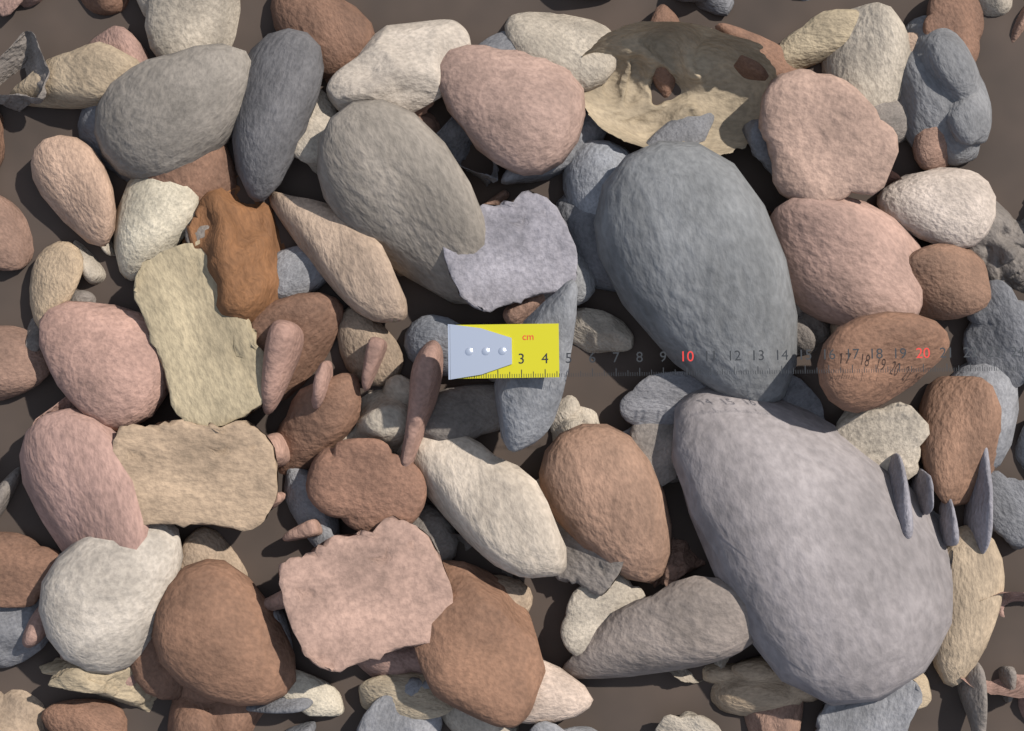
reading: 4.6 cm
